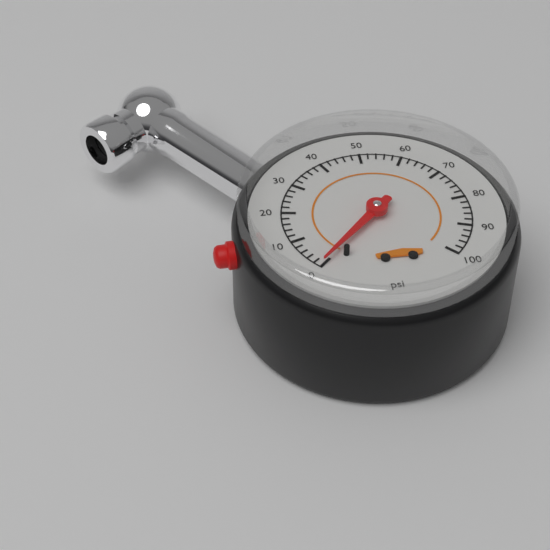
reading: 0 psi
